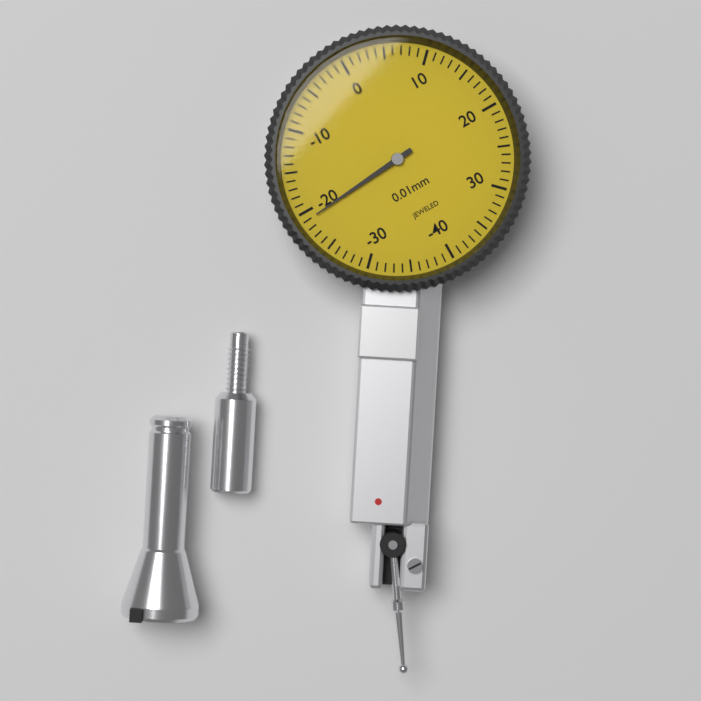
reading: -21 0.01mm
